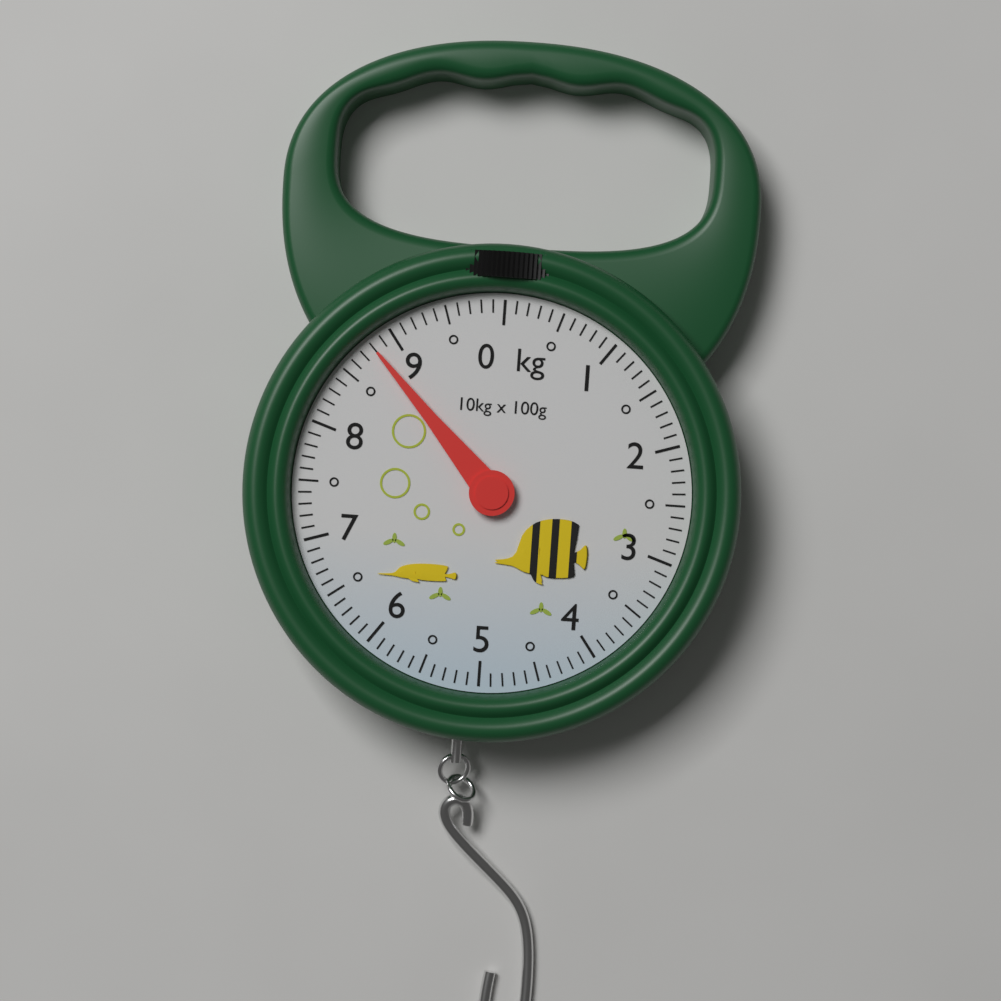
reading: 8.8 kg
